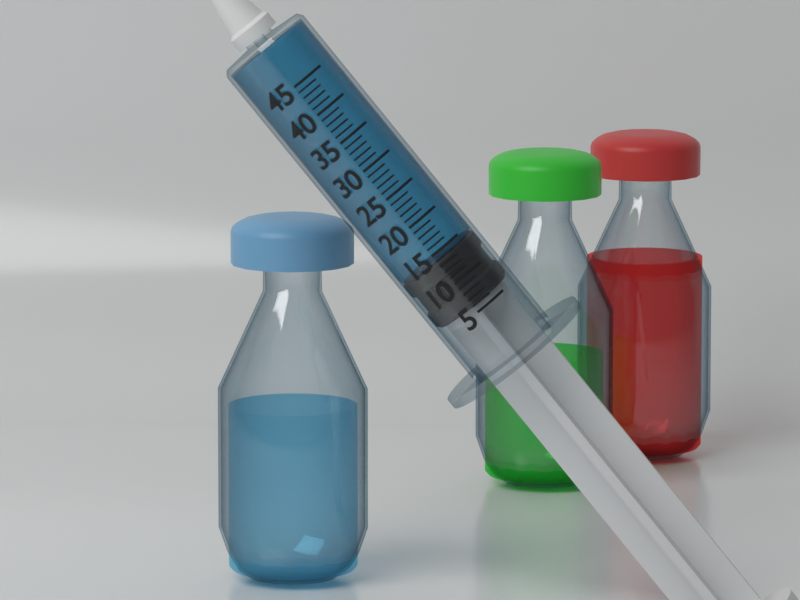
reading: 14 (no unit)
